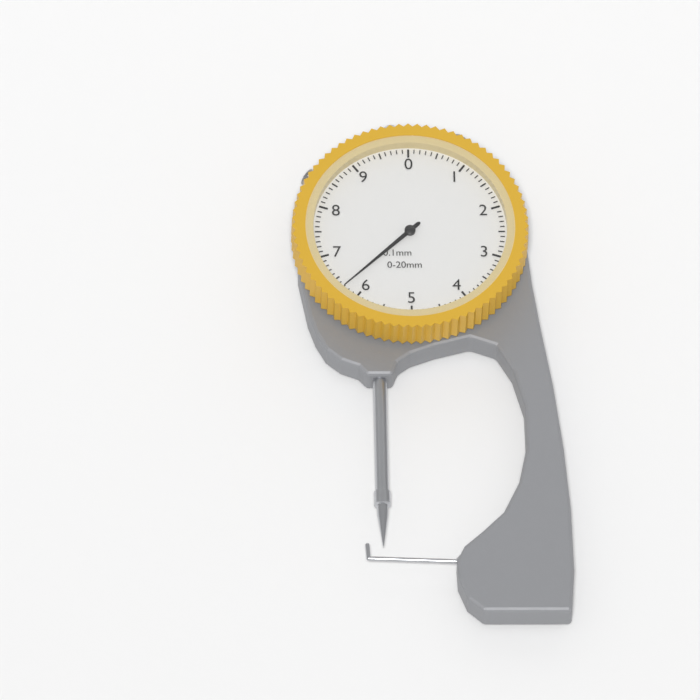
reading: 6.3 mm
